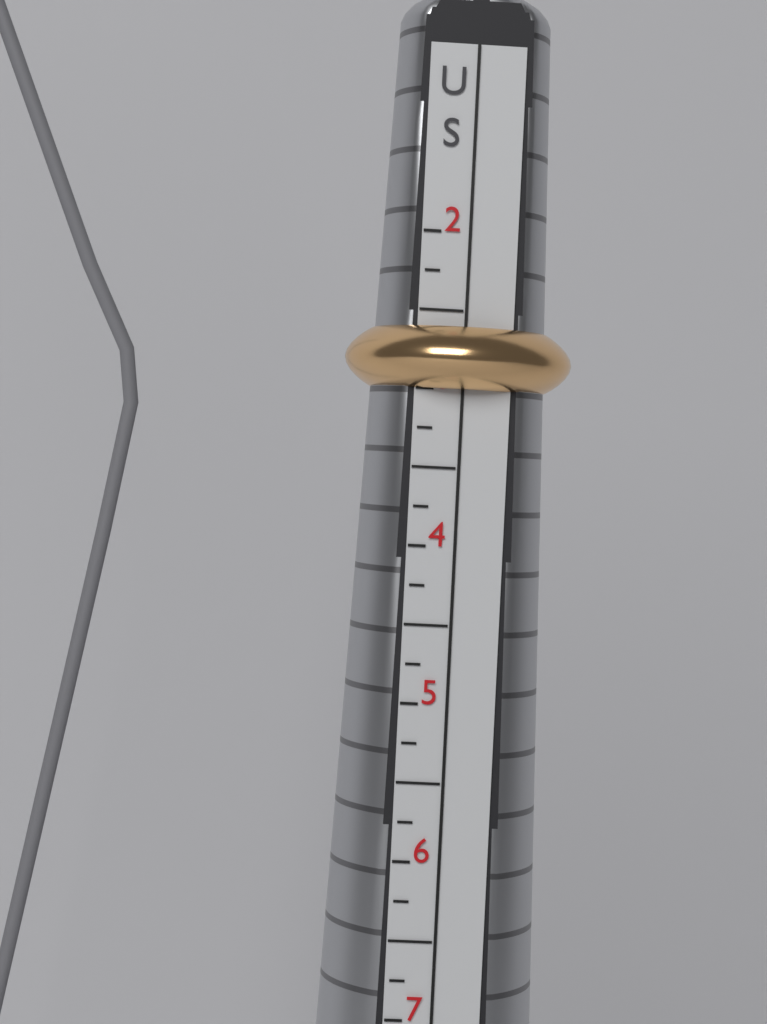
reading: 3.00 US
